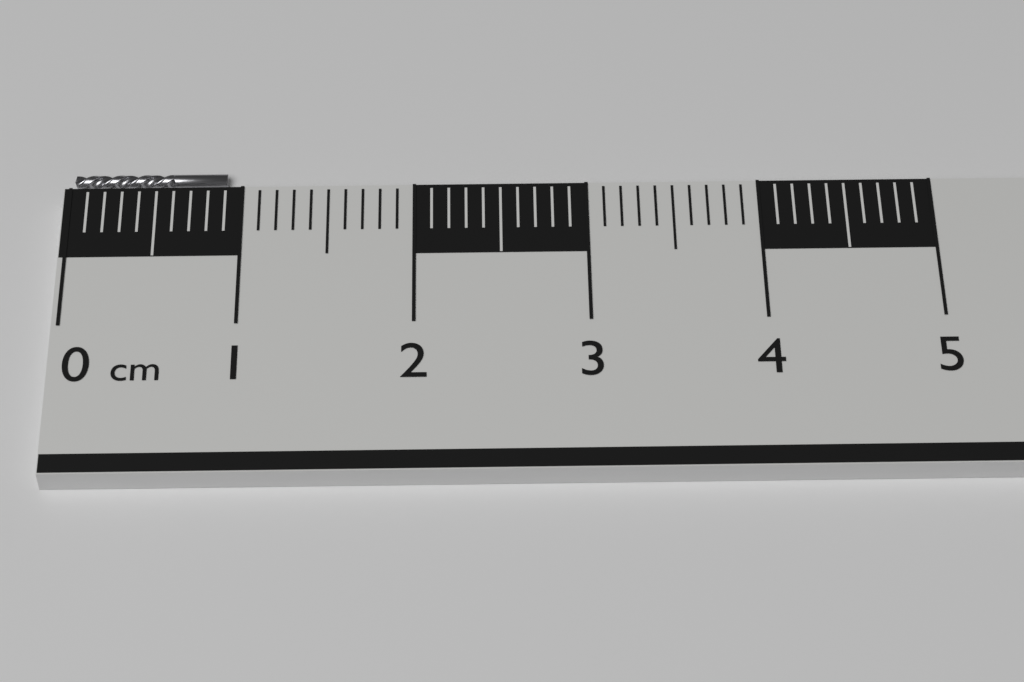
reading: 0.9 cm
